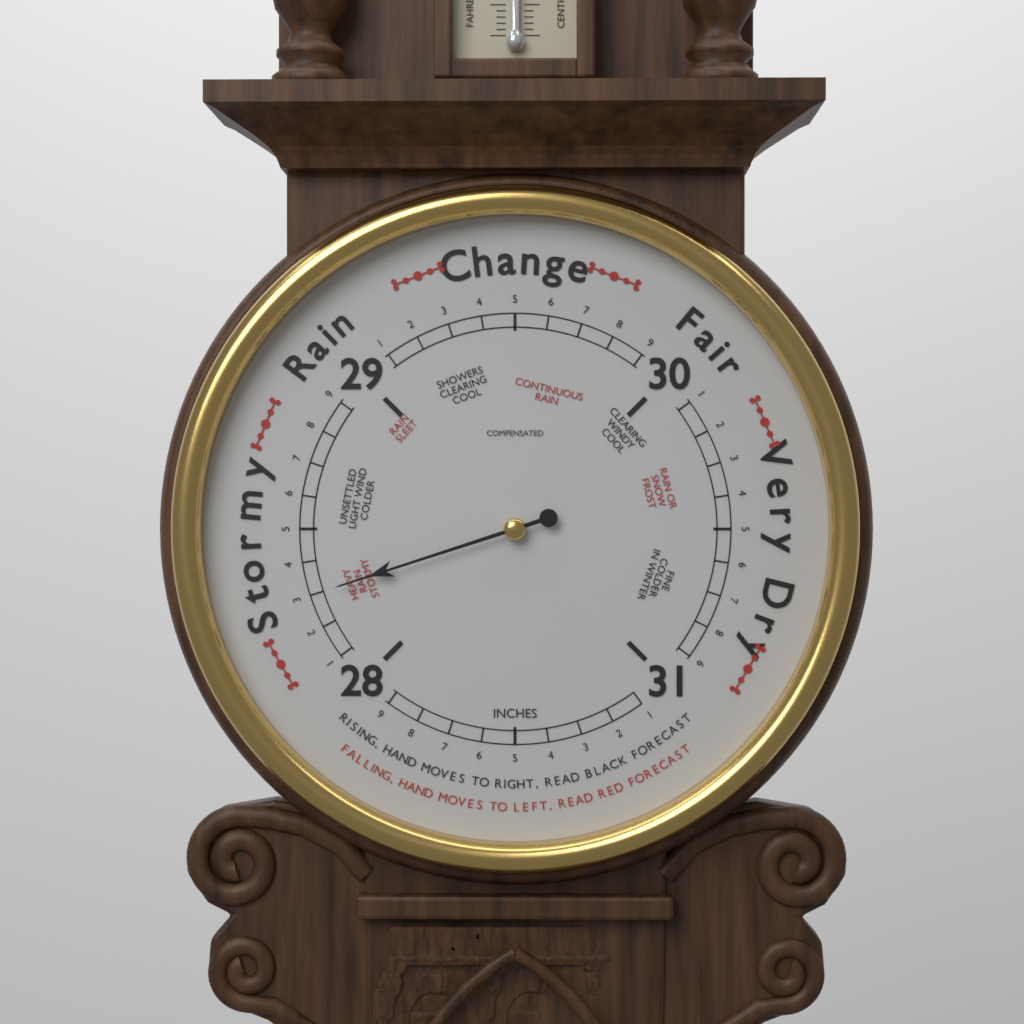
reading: 28.3 inHg
